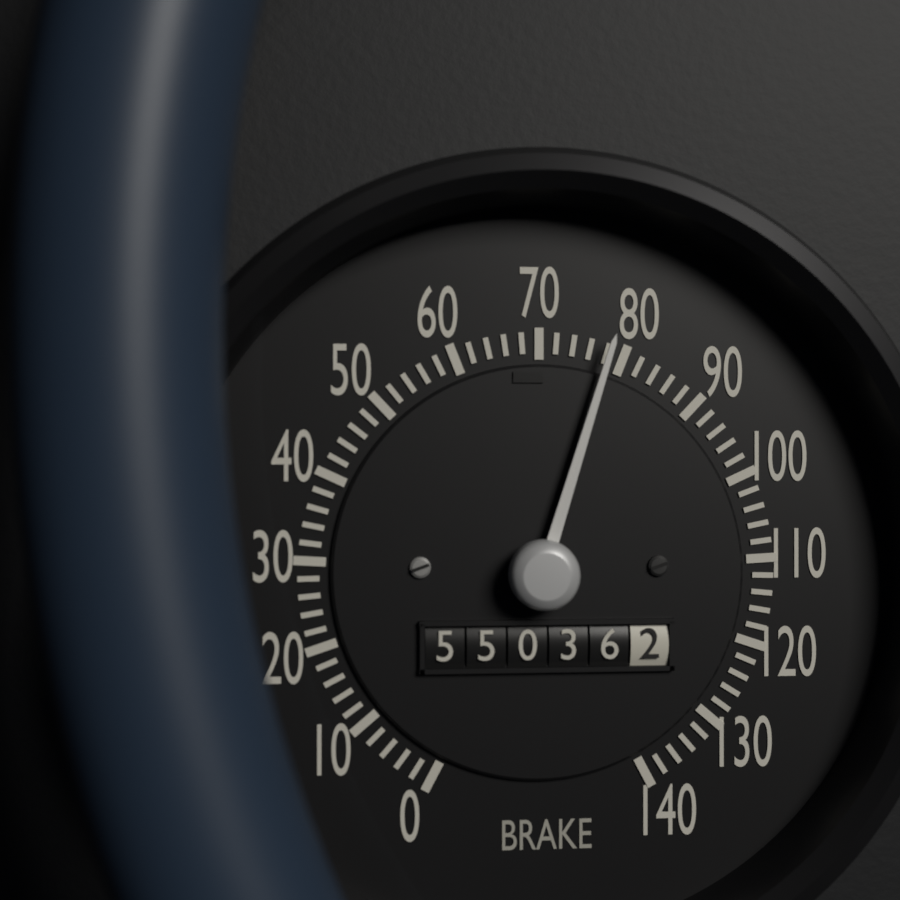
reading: 78 (no unit)
